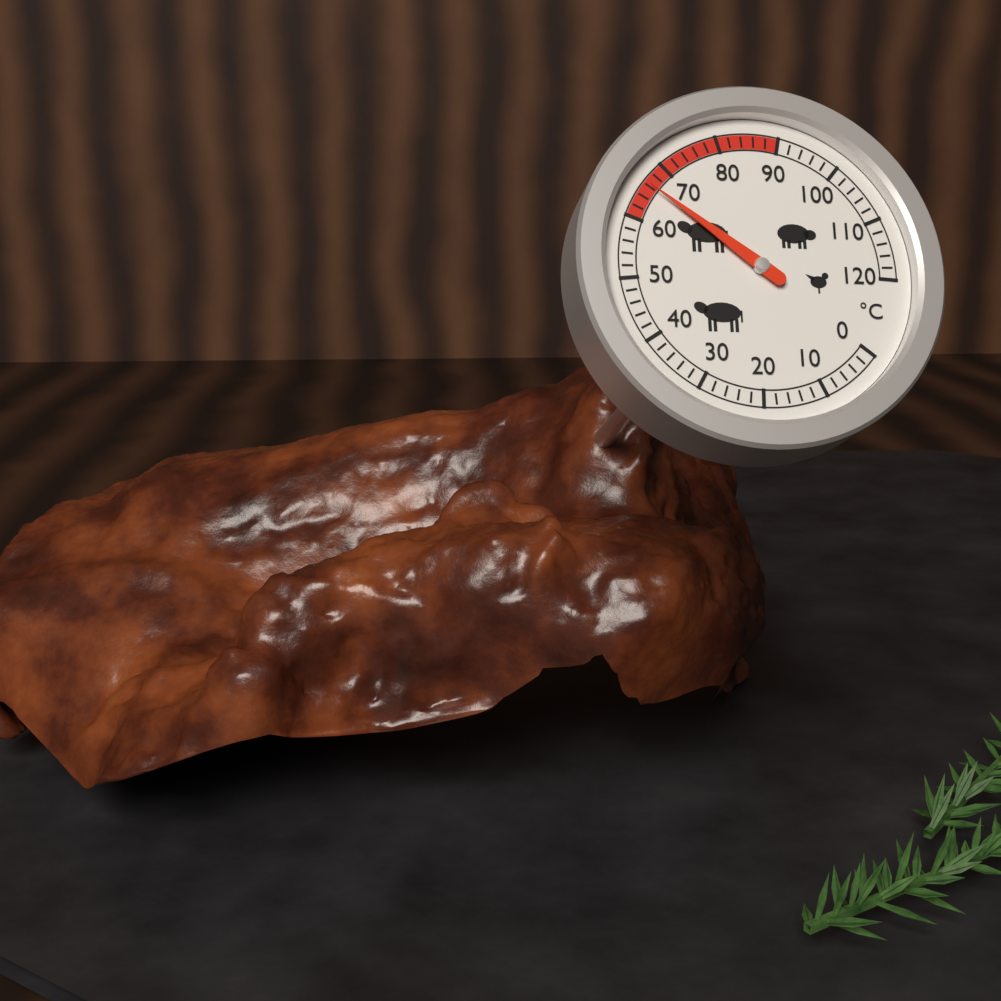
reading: 66 °C
